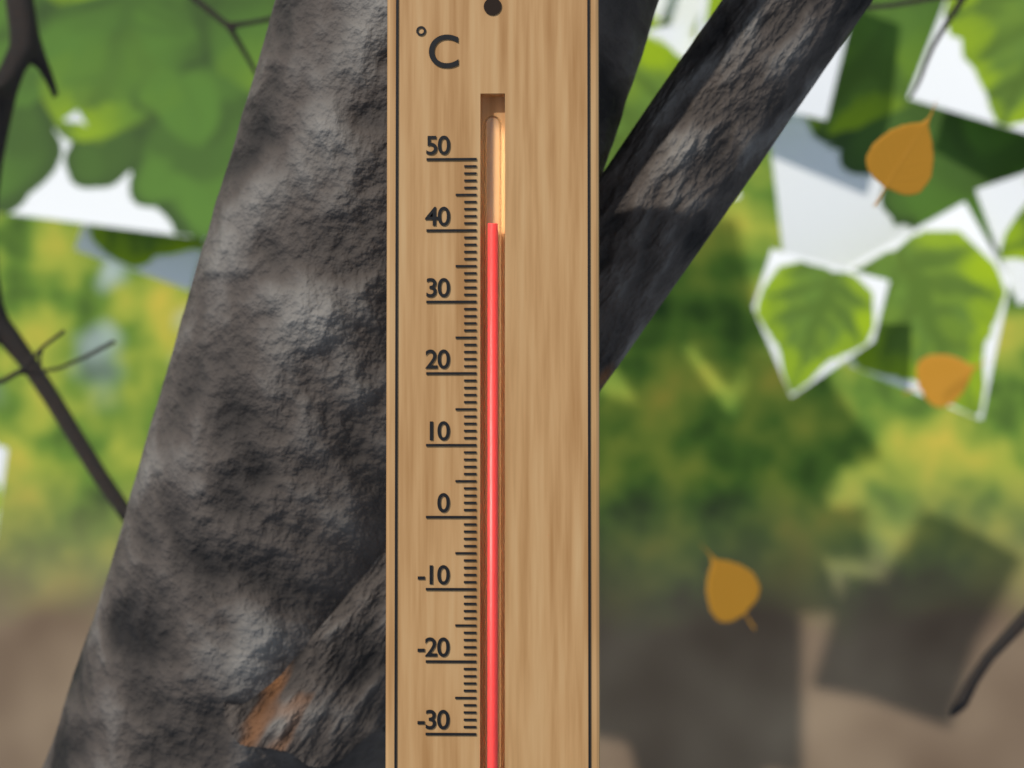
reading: 41 °C
